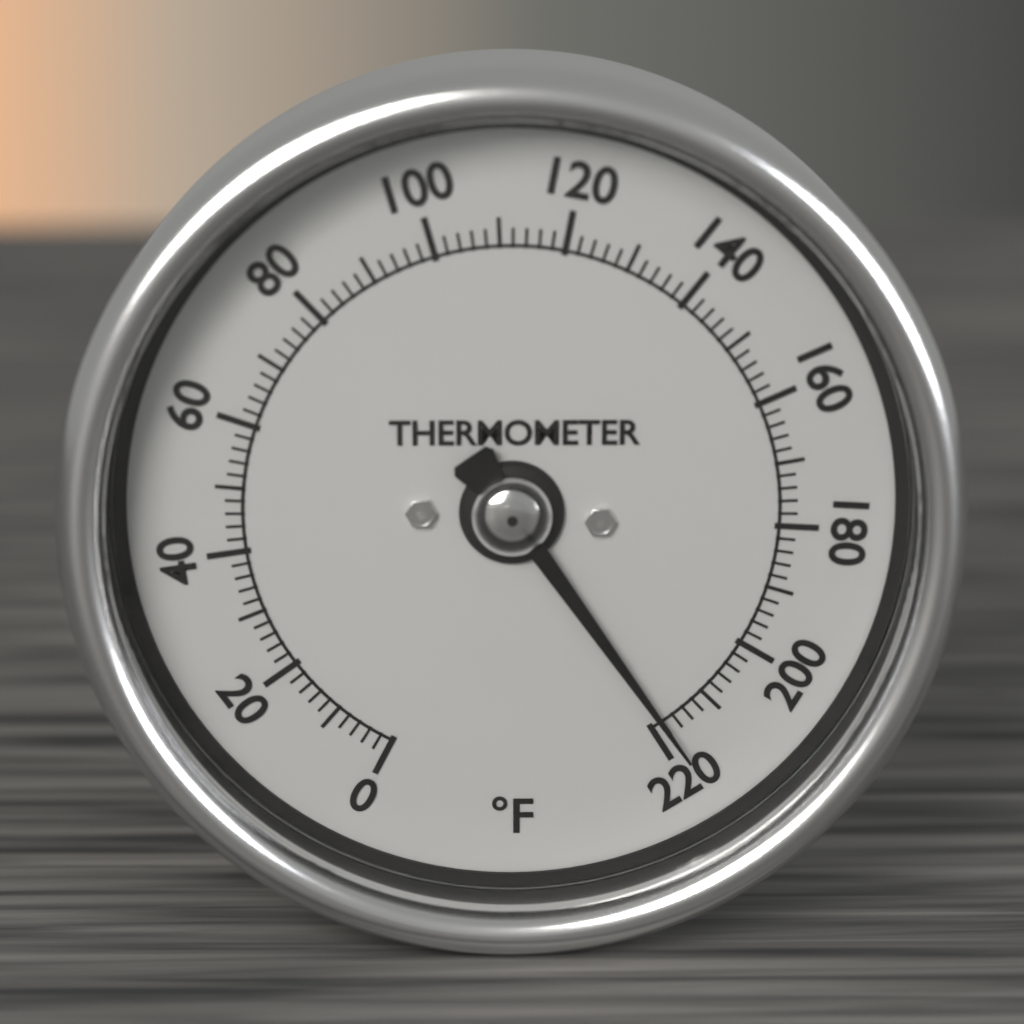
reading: 218 °F
